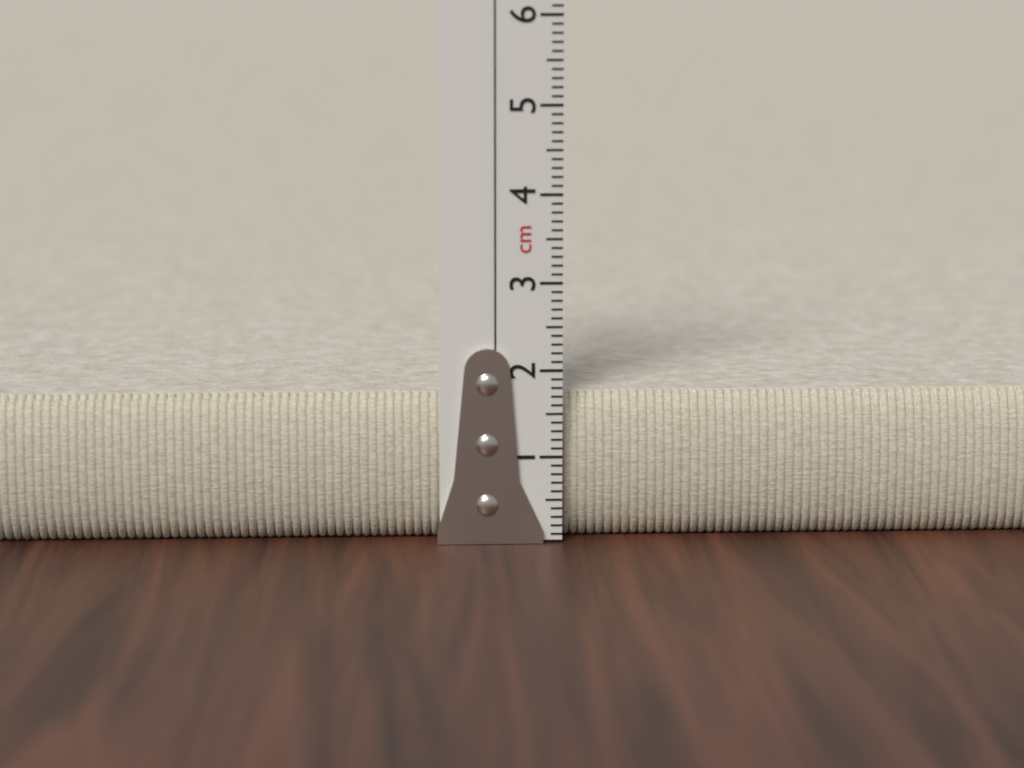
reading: 1.7 cm
